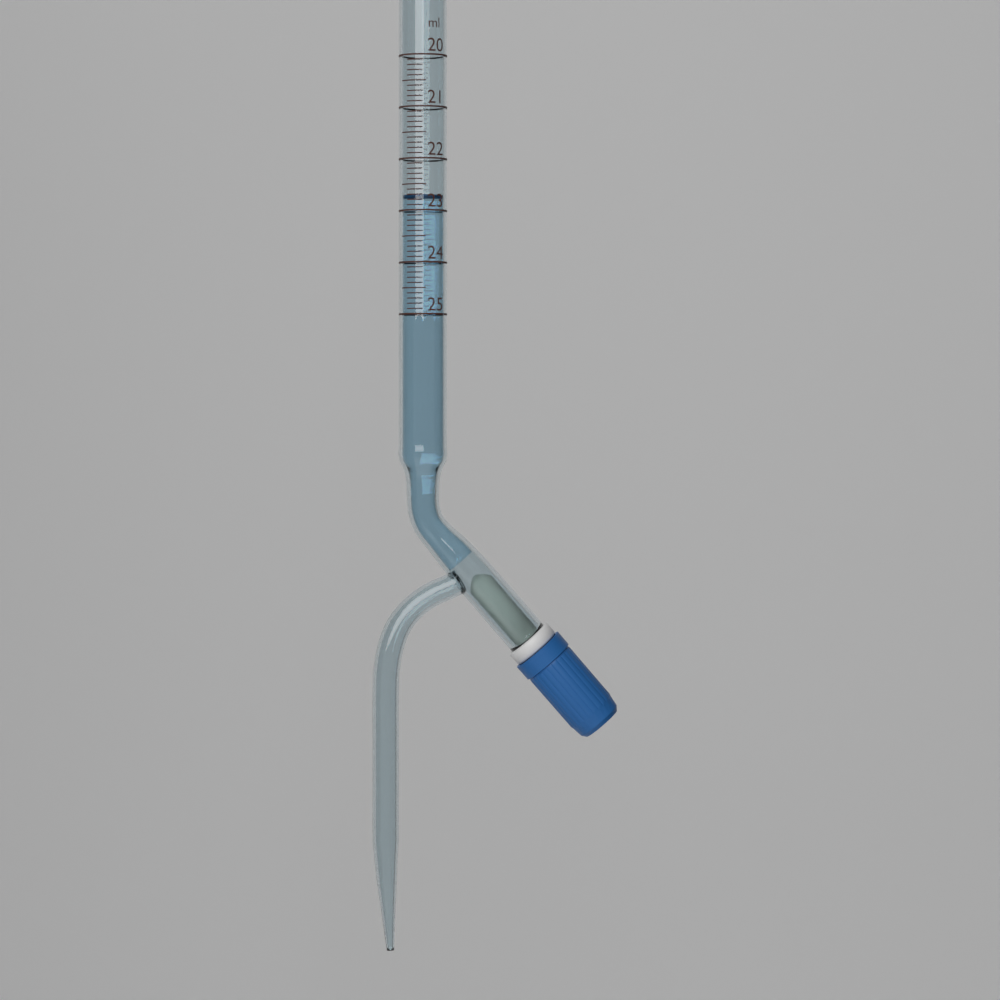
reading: 22.7 ml
